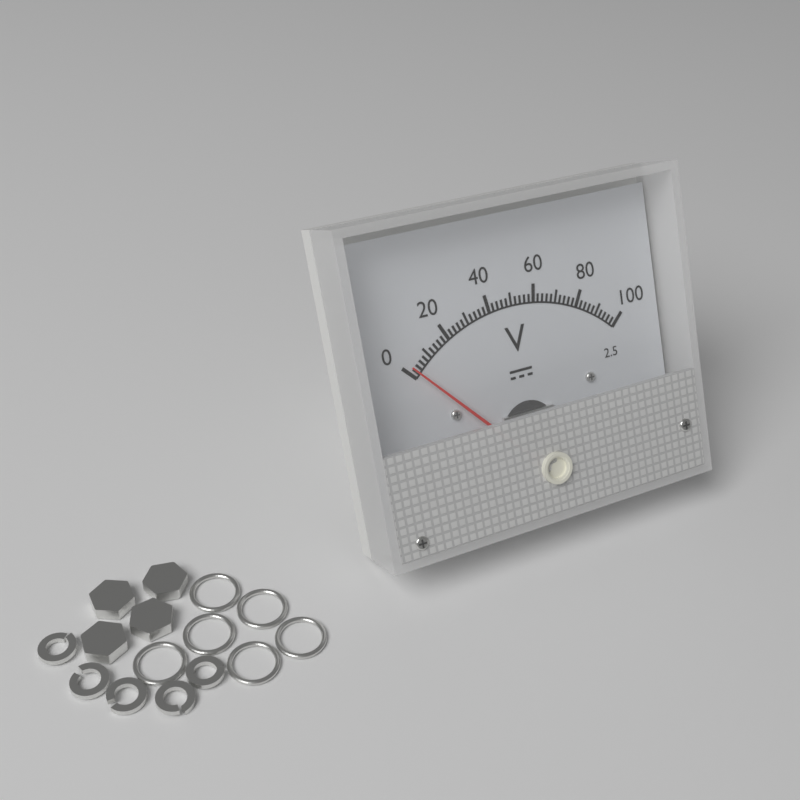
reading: 2 V
